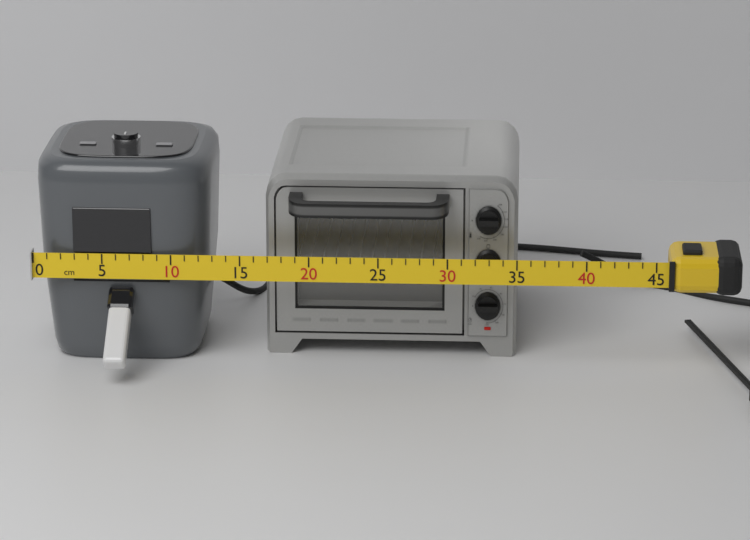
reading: 35 cm
